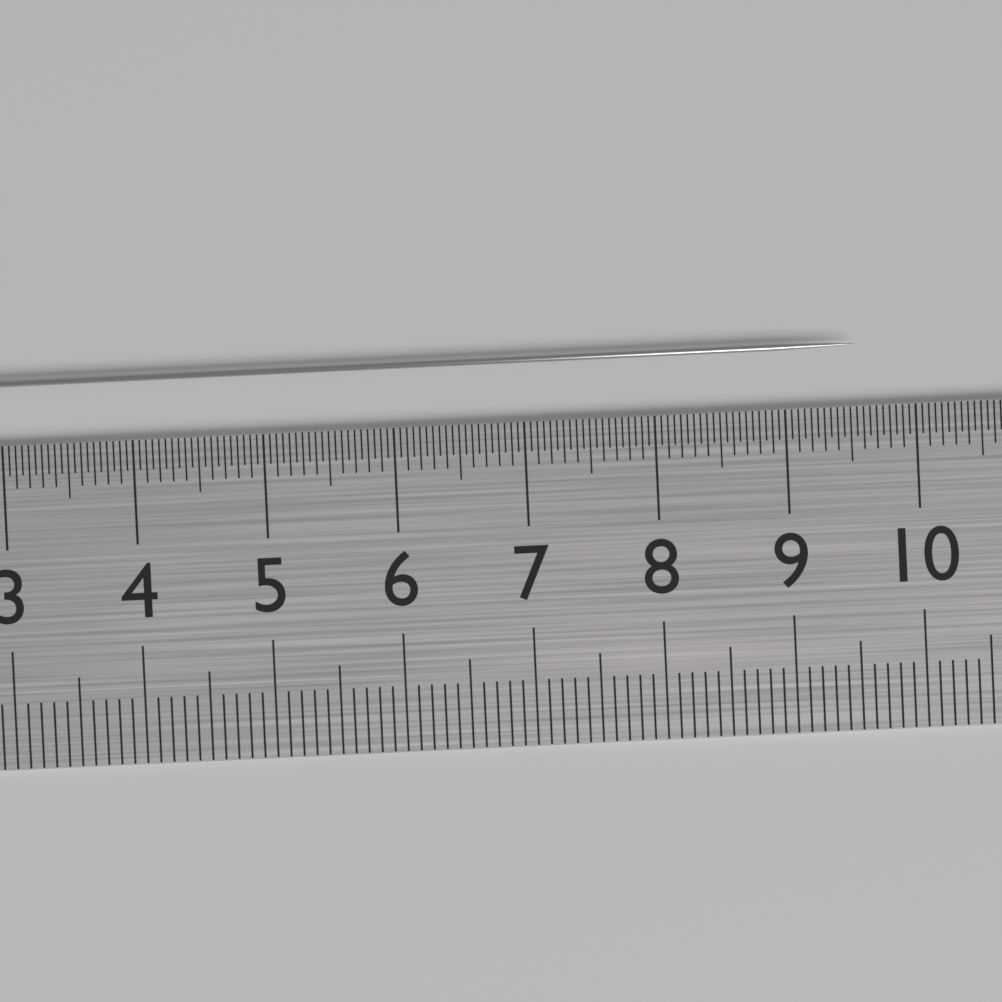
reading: 9.55 cm
